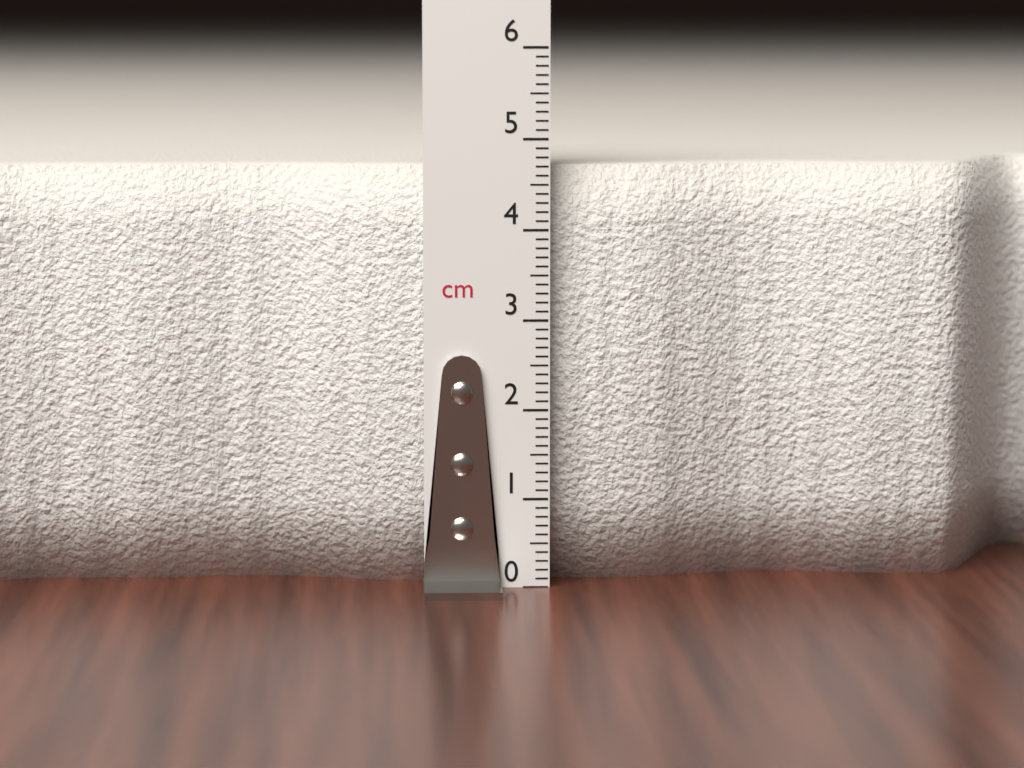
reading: 4.7 cm
